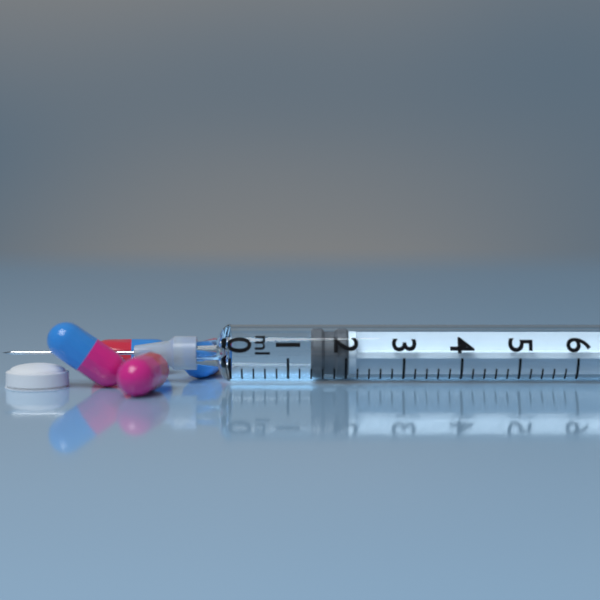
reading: 1.4 ml
